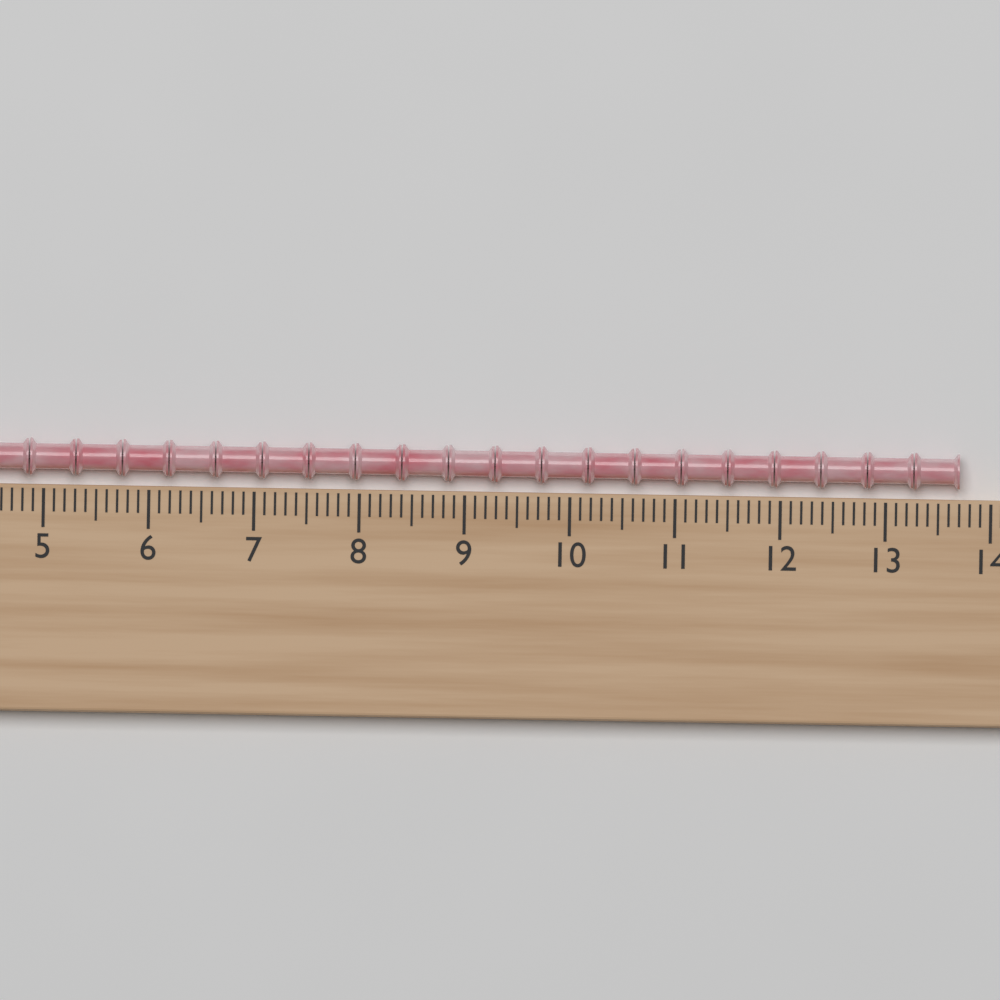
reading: 13.7 (no unit)
